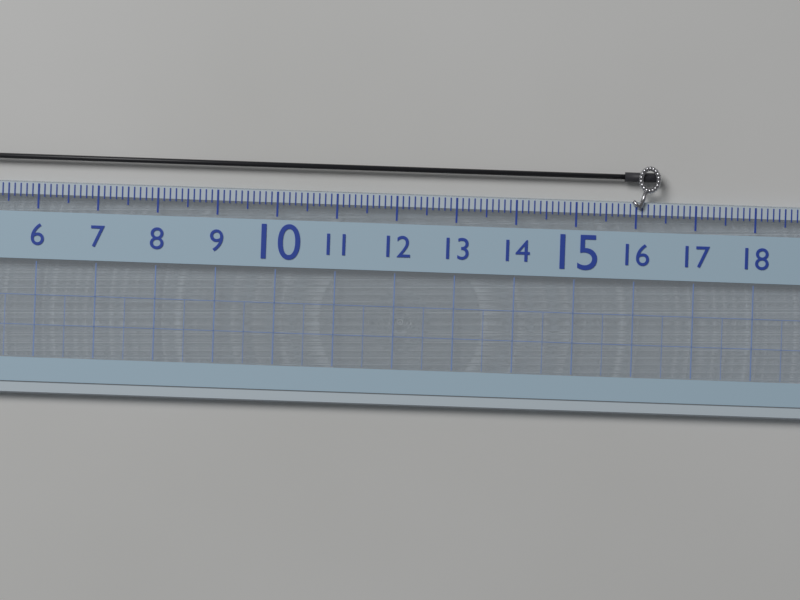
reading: 16.4 (no unit)
